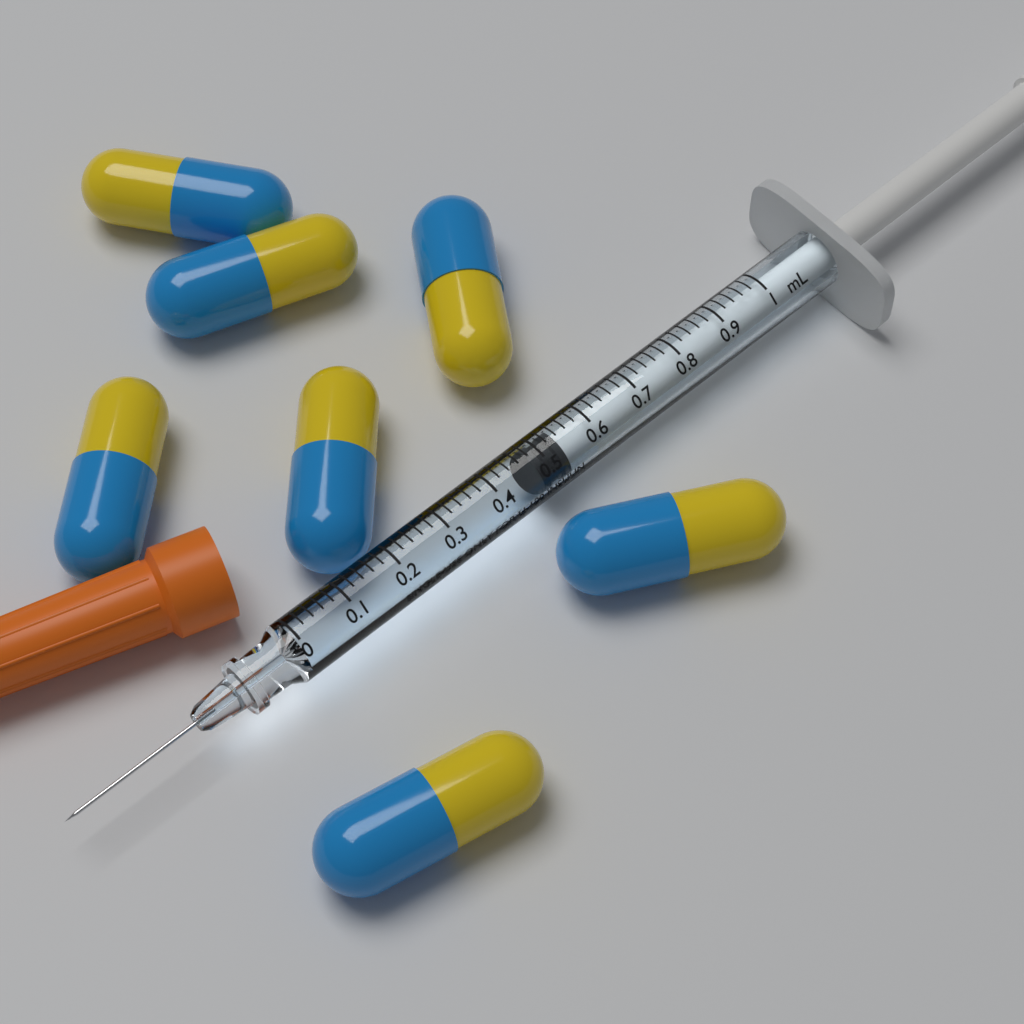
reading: 0.48 mL
